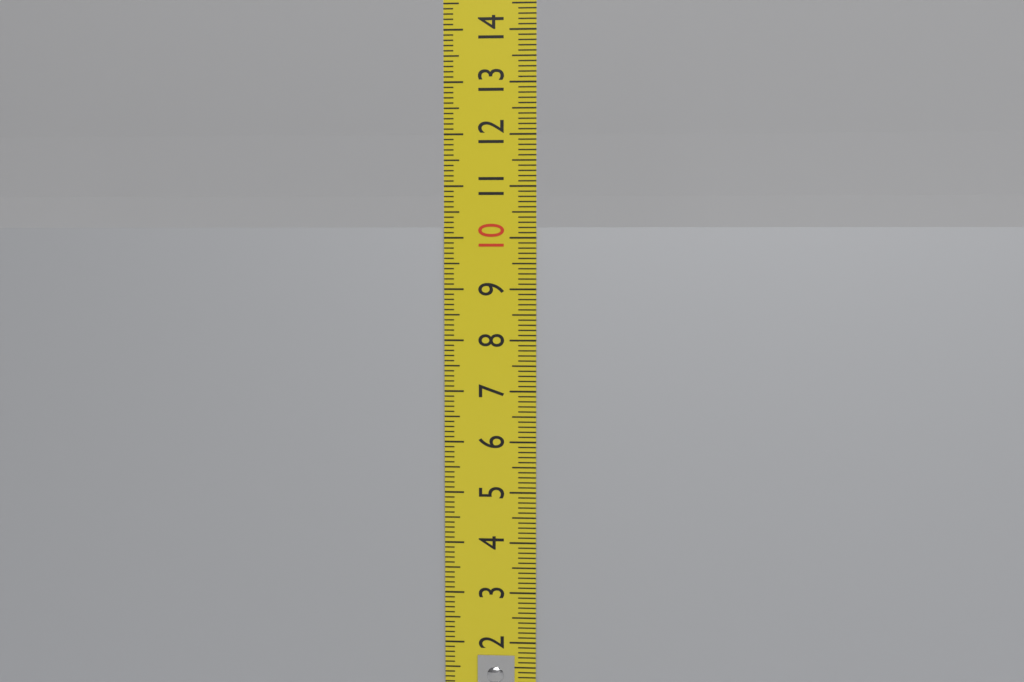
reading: 10.2 cm
